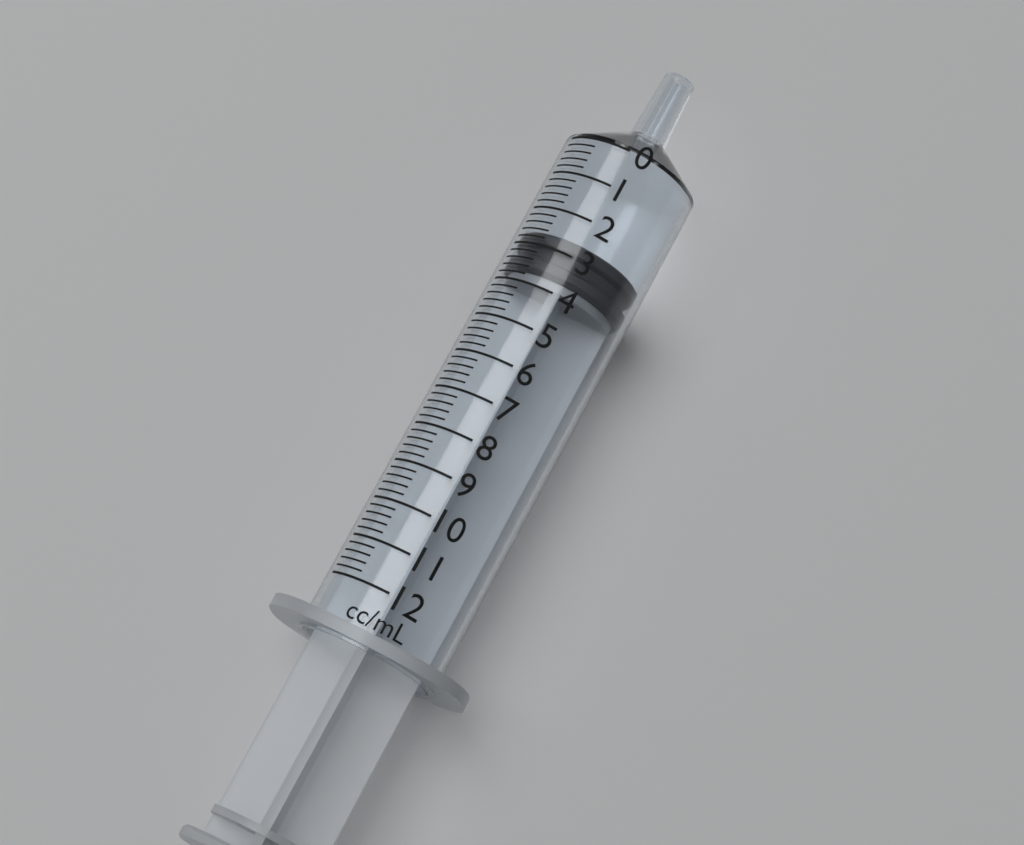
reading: 2.6 ml
